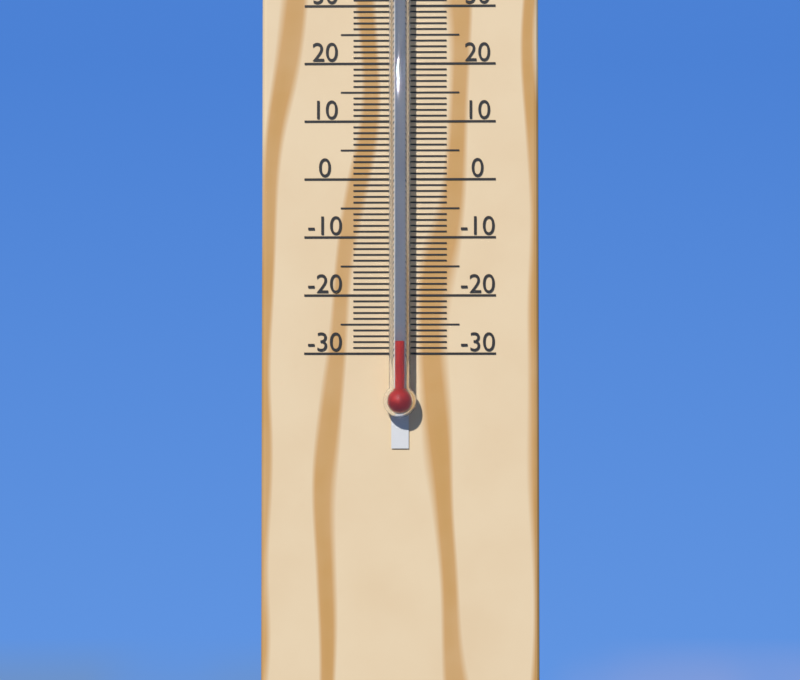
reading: -28 °C
